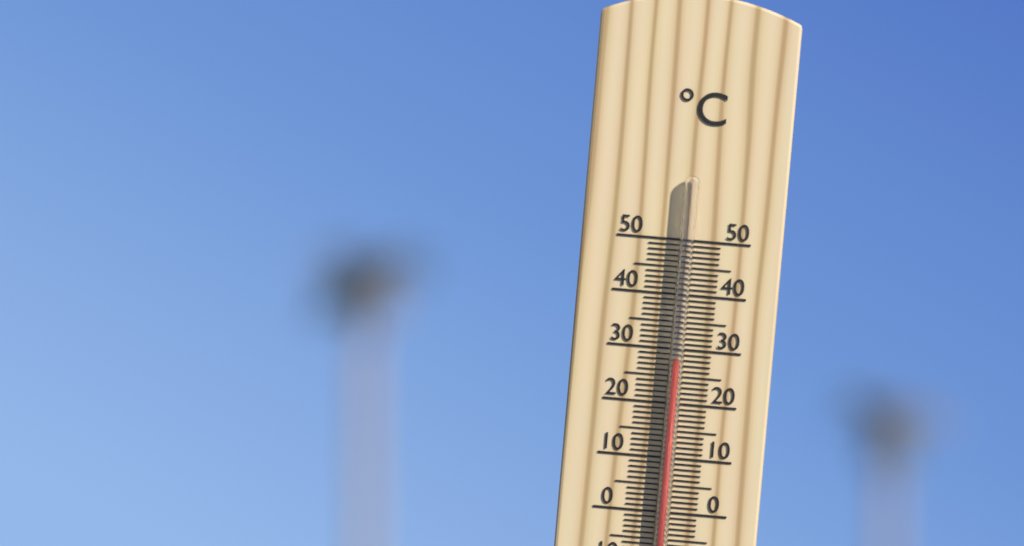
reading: 28 °C
